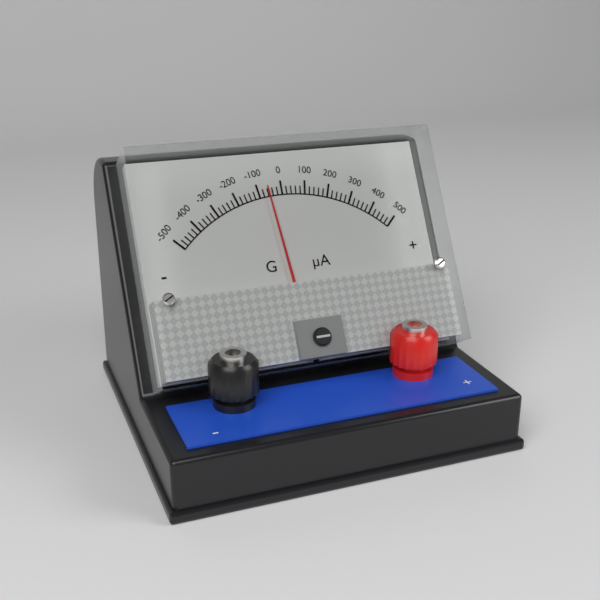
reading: -60 µA
